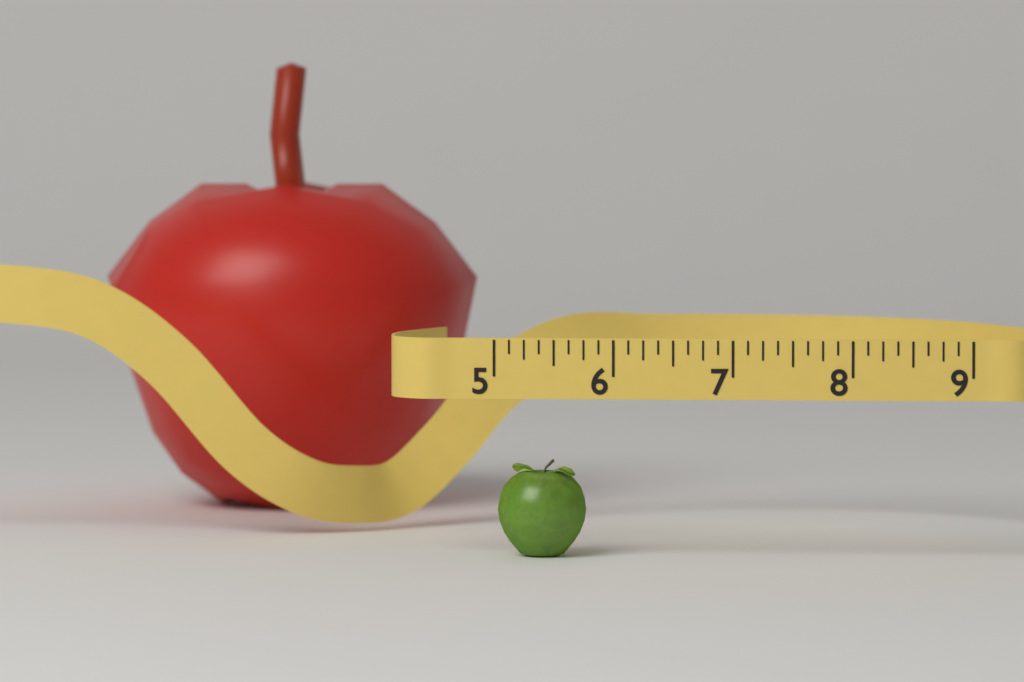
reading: 5.750 (no unit)
